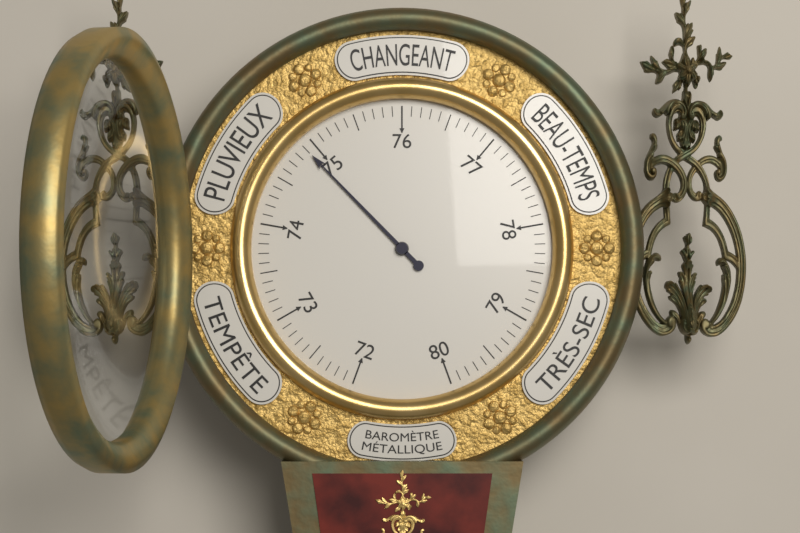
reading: 74.9 (no unit)
